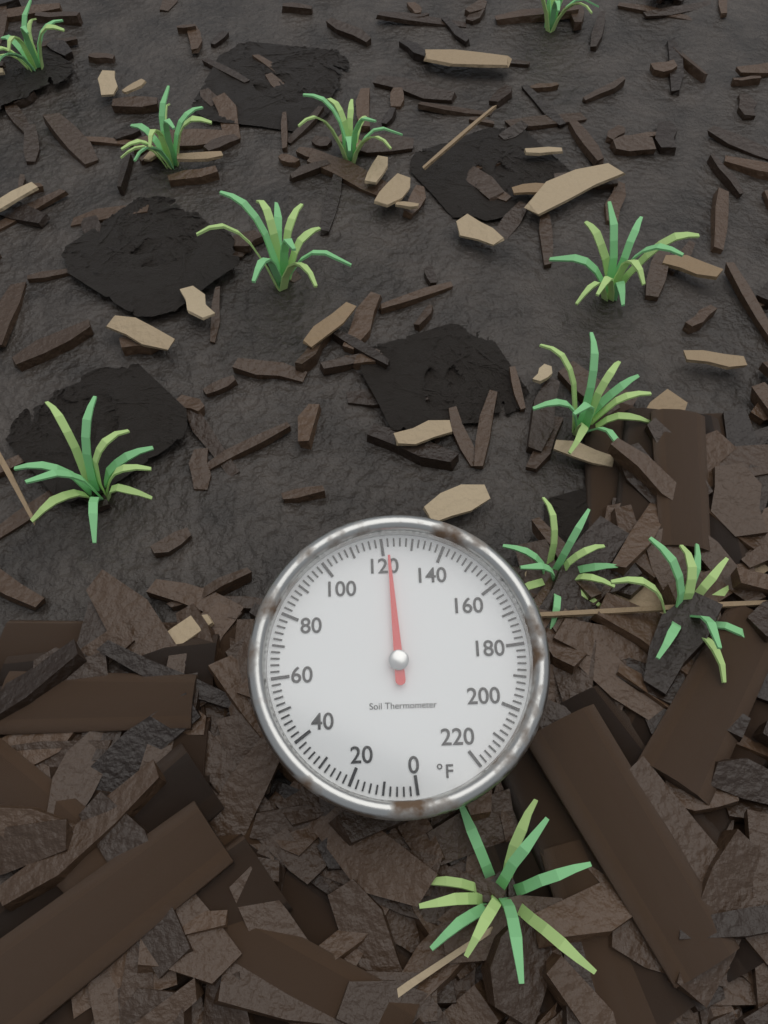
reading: 122 °F
